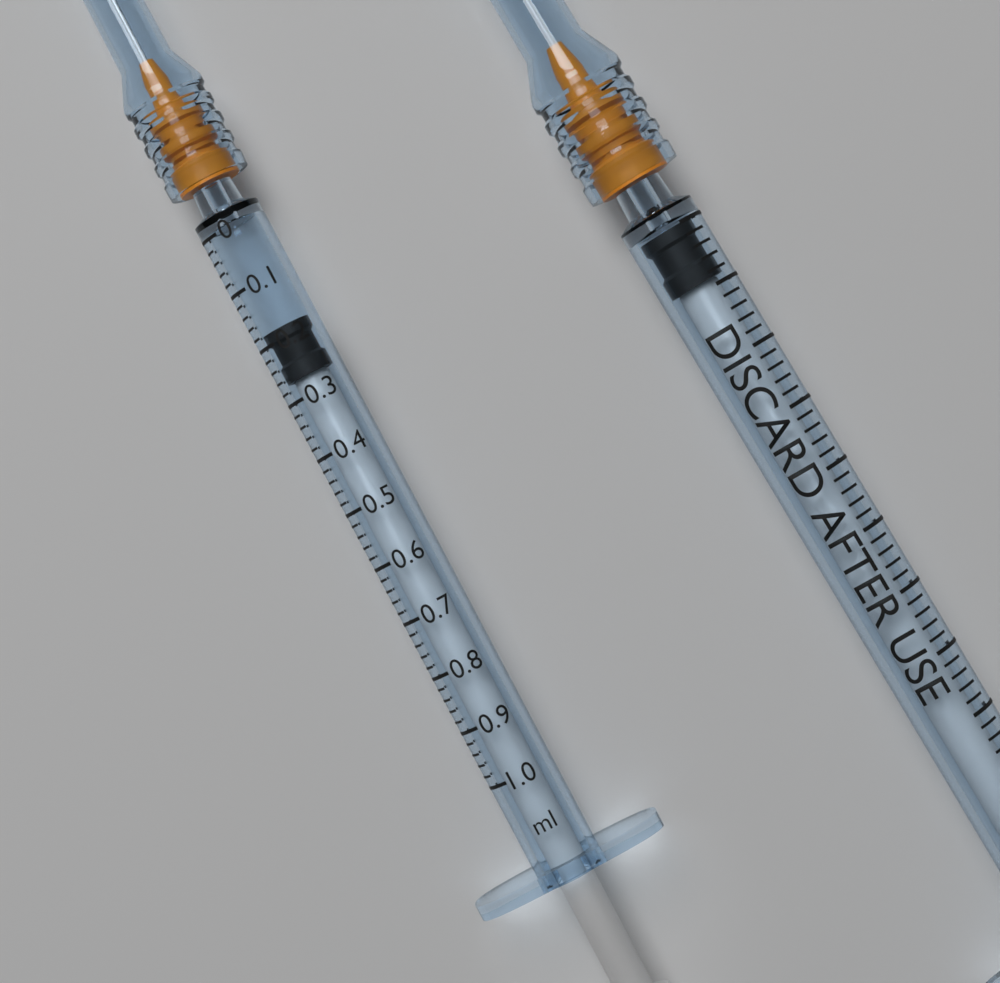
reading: 0.18 ml
